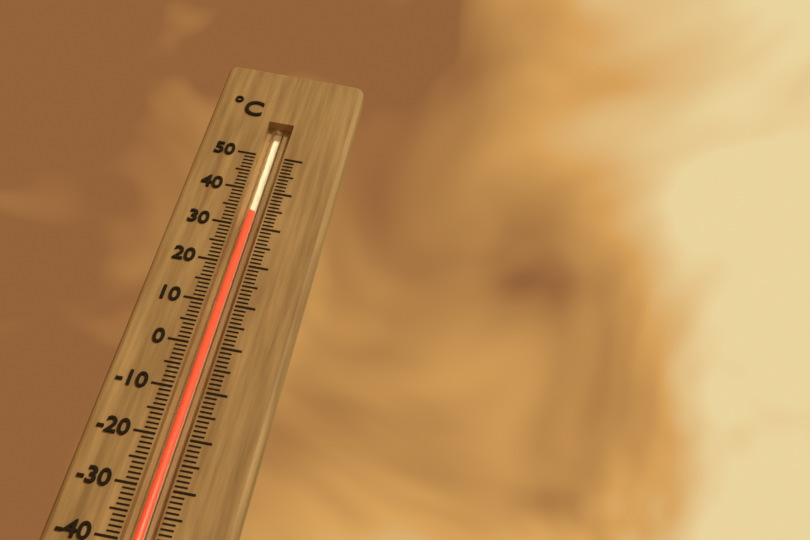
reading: 34 °C
